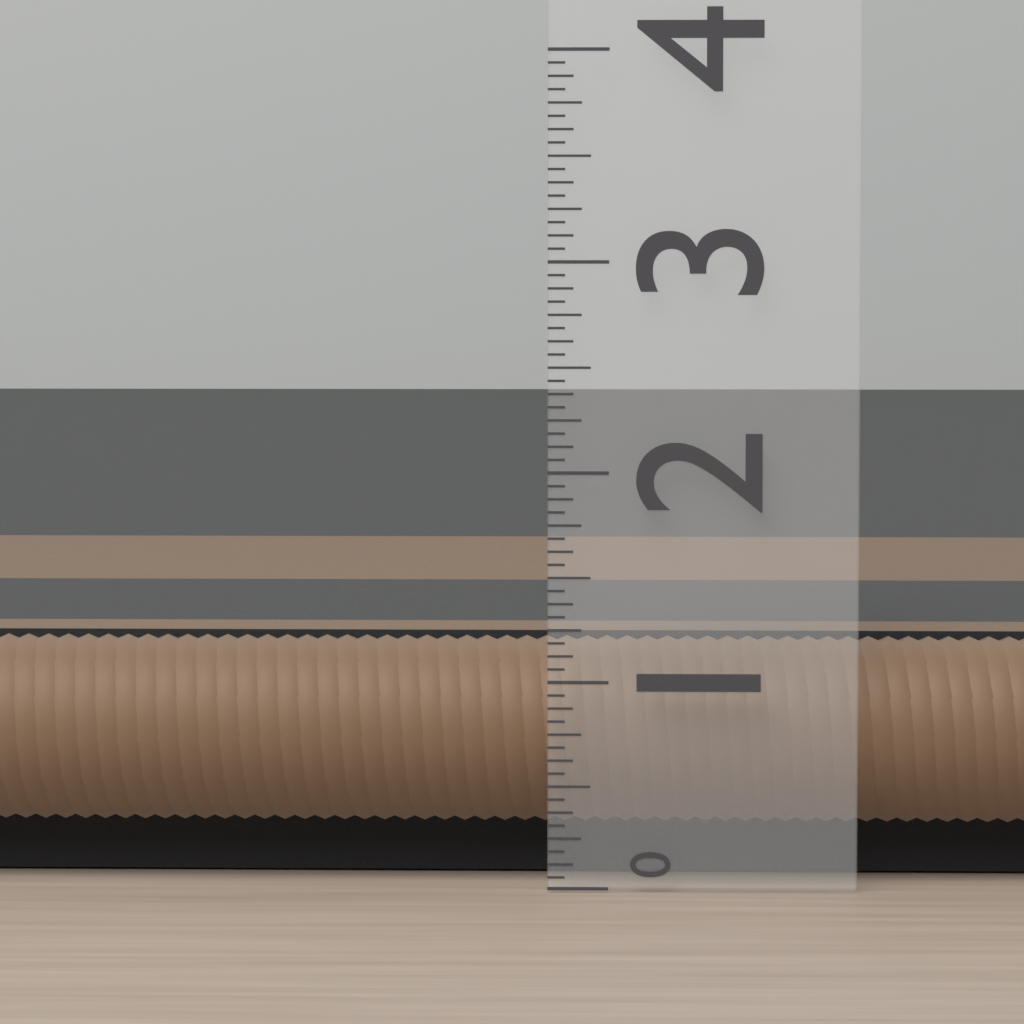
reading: 1.1875 (no unit)
